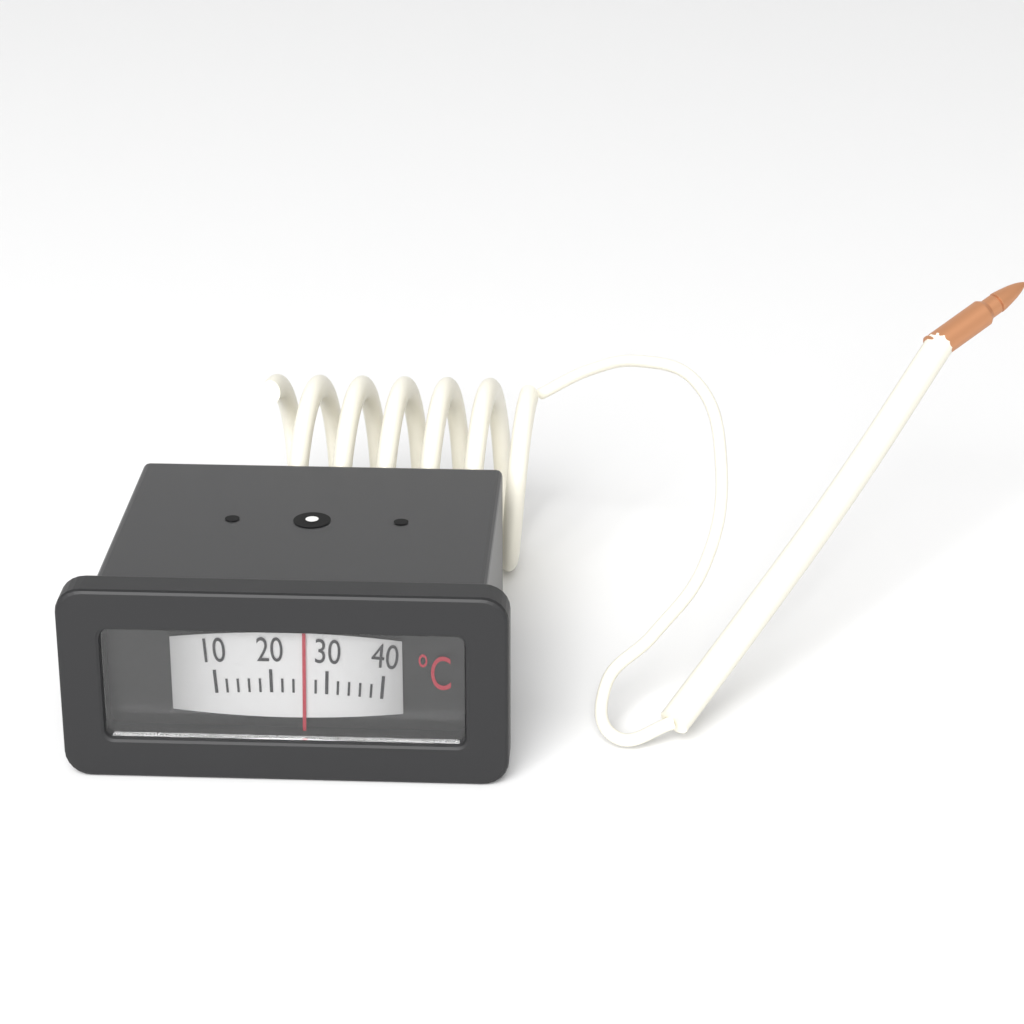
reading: 26 °C
